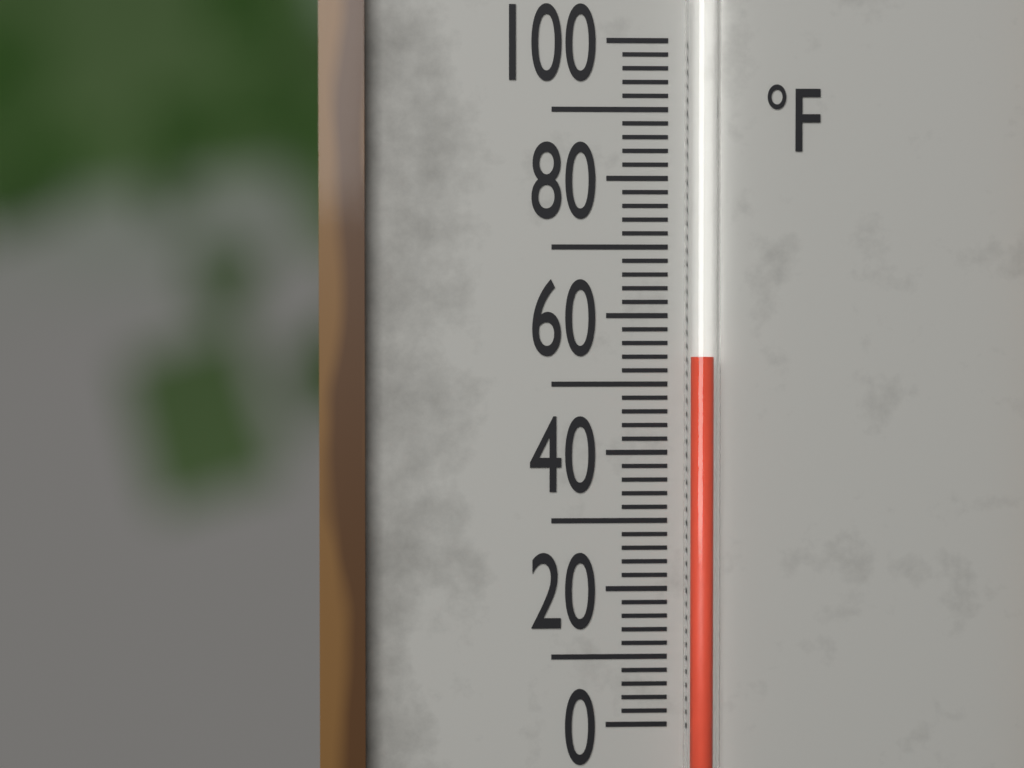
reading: 54 °F
